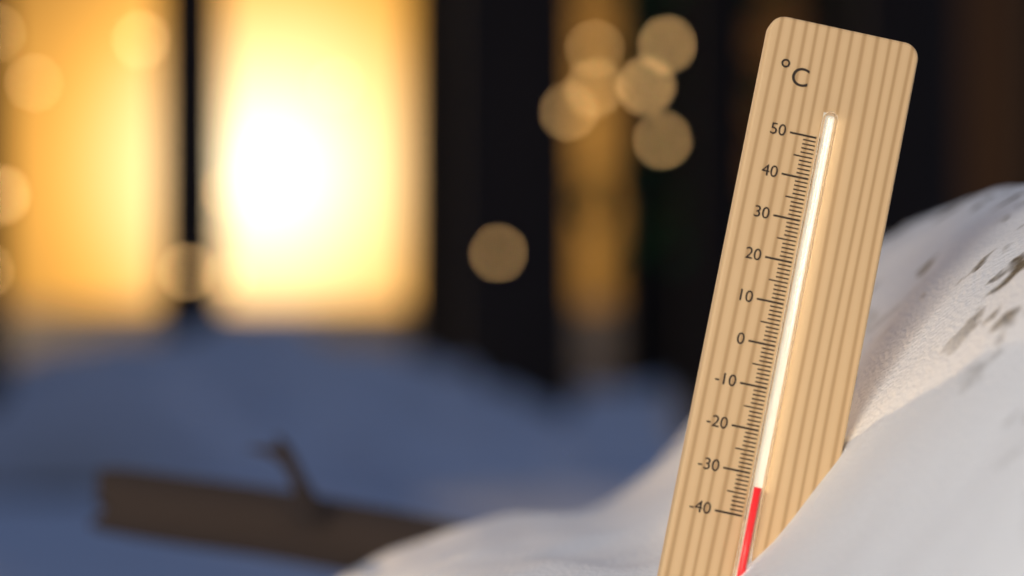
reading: -33 °C
